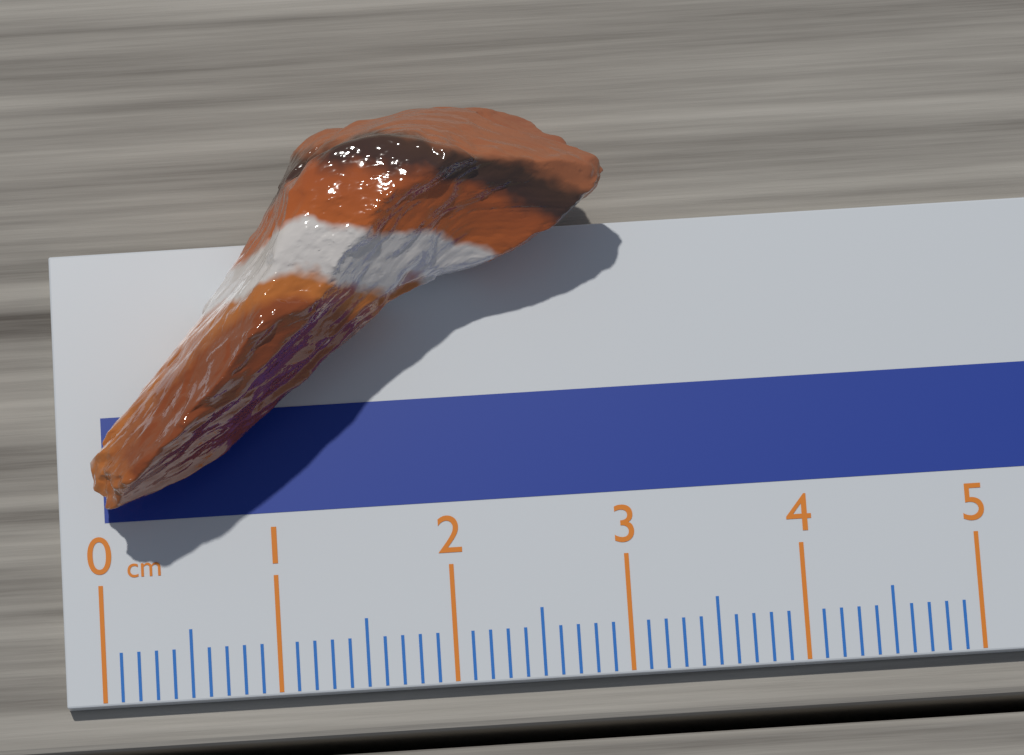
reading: 3.0 cm
